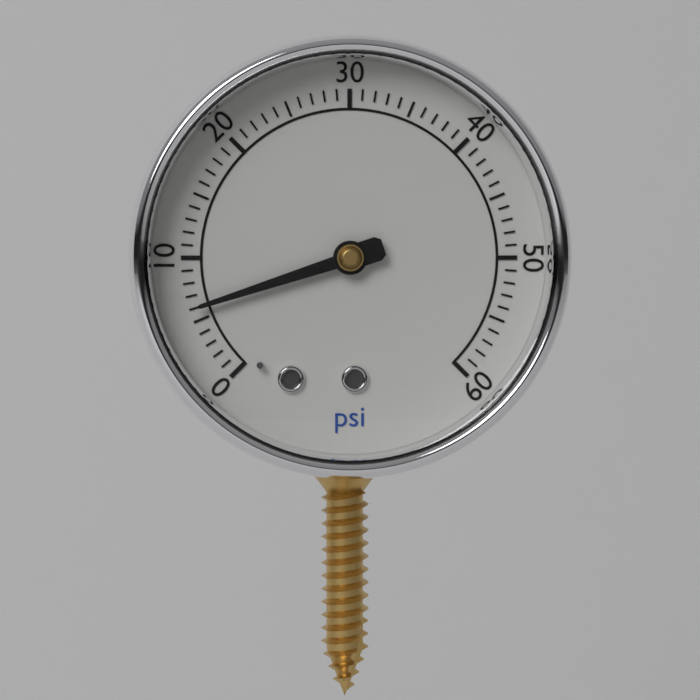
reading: 6 psi
